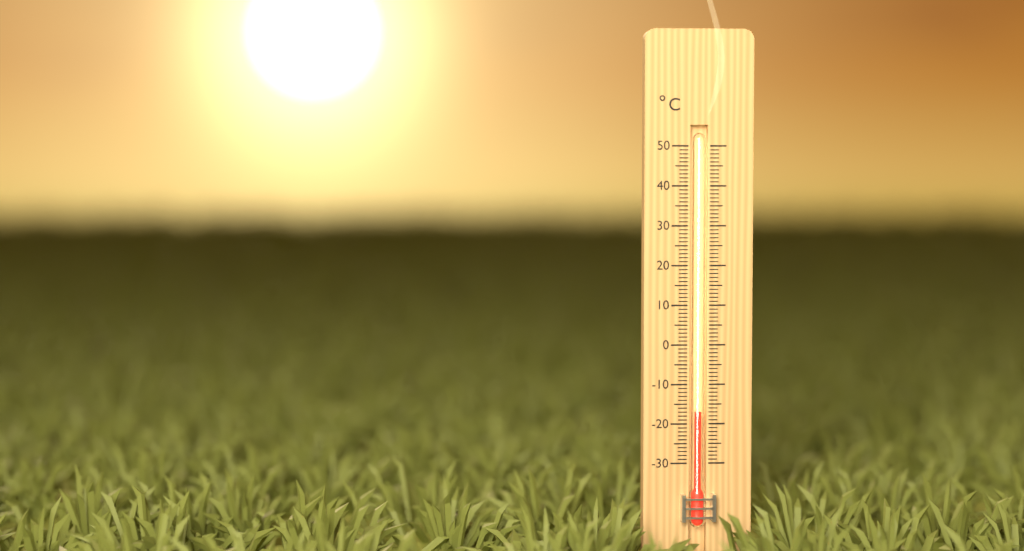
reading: -17 °C
